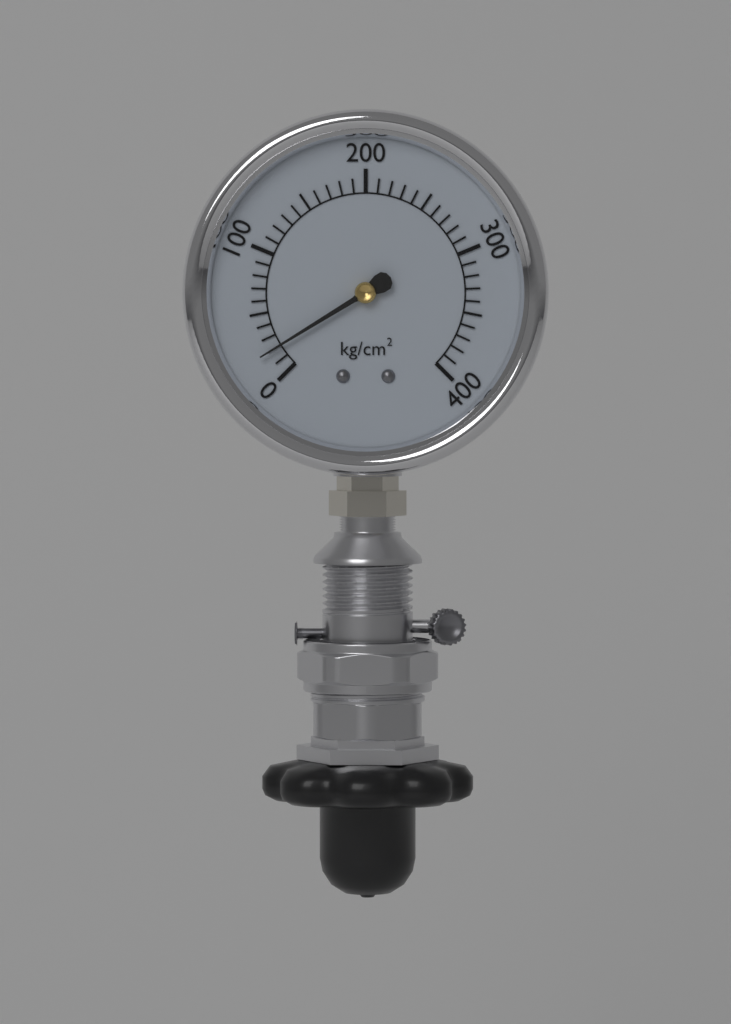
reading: 20 kg/cm²
